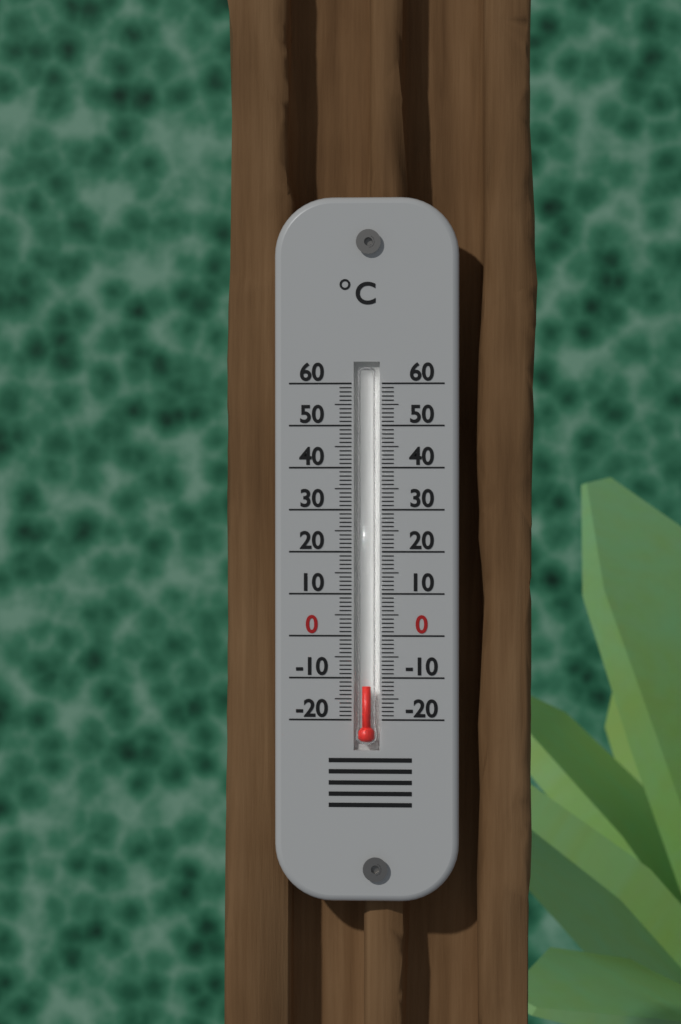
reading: -12 °C
